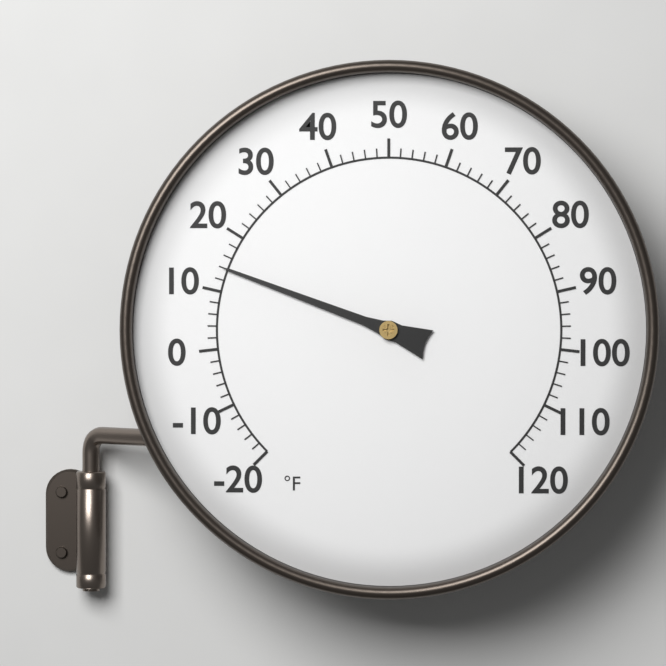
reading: 14 °F
